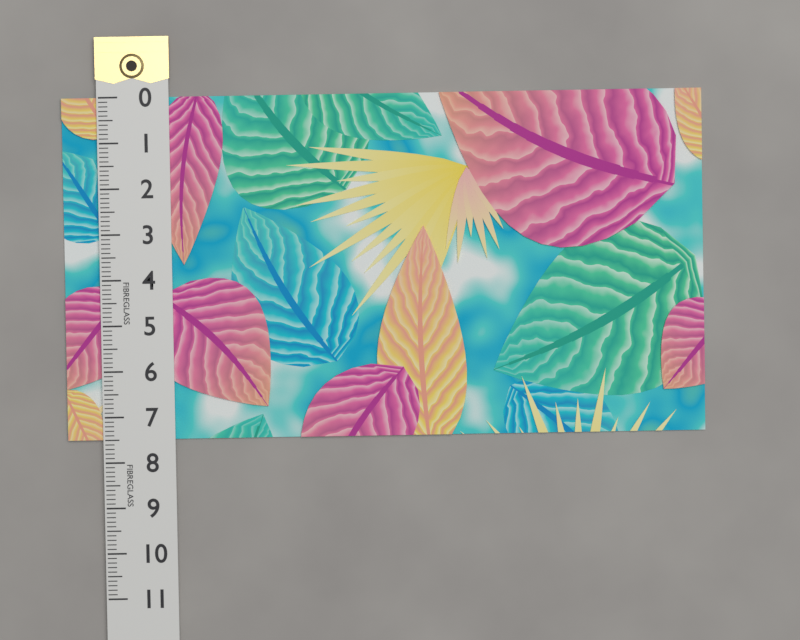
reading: 7.5 (no unit)
